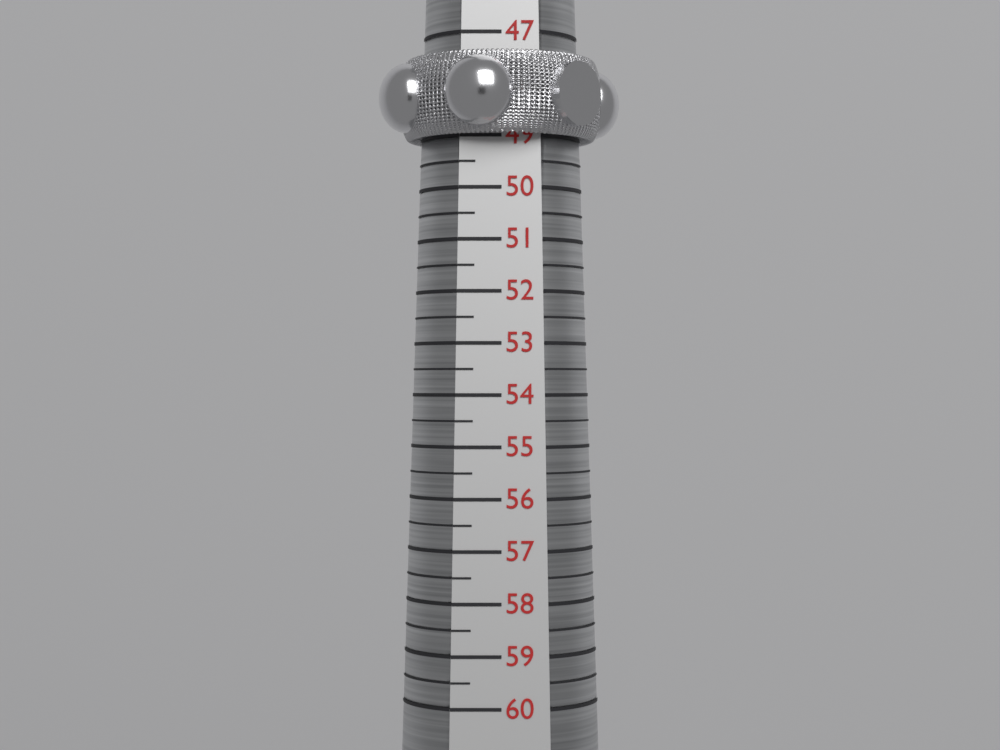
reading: 49.0 (no unit)
